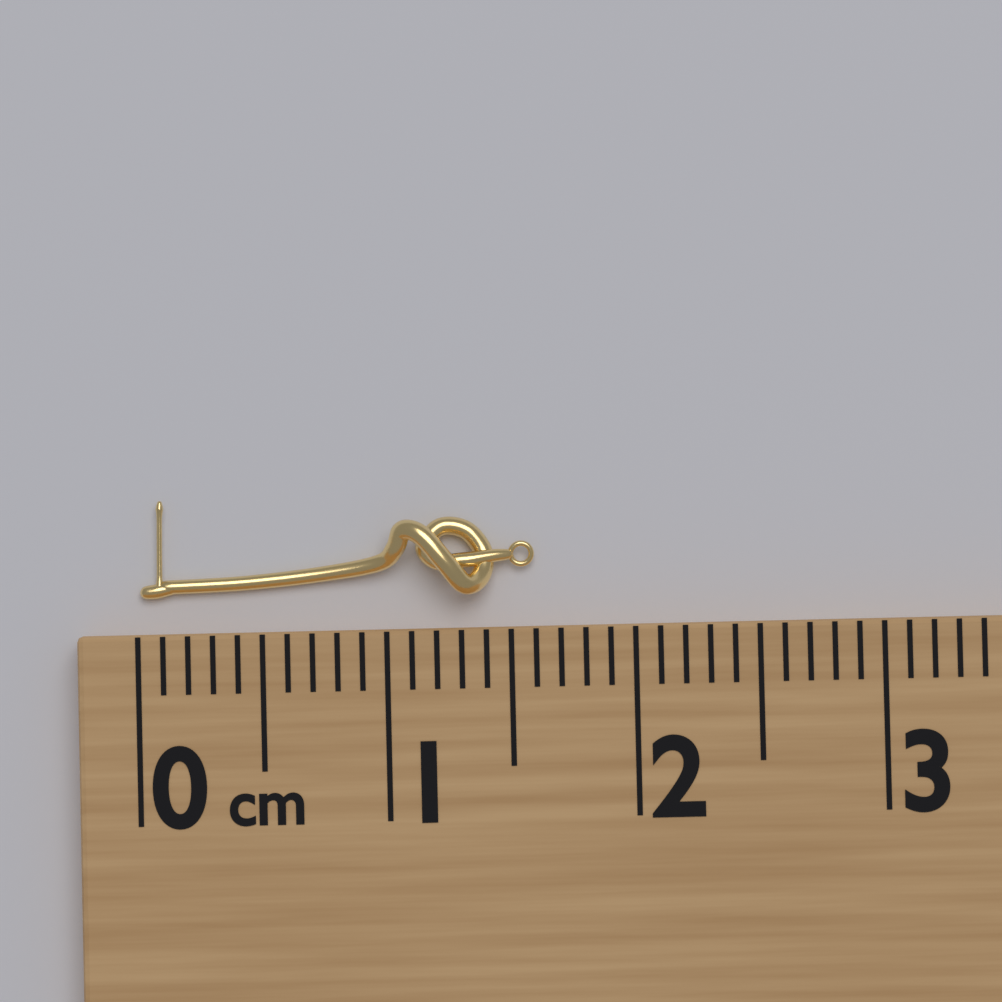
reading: 1.6 cm
